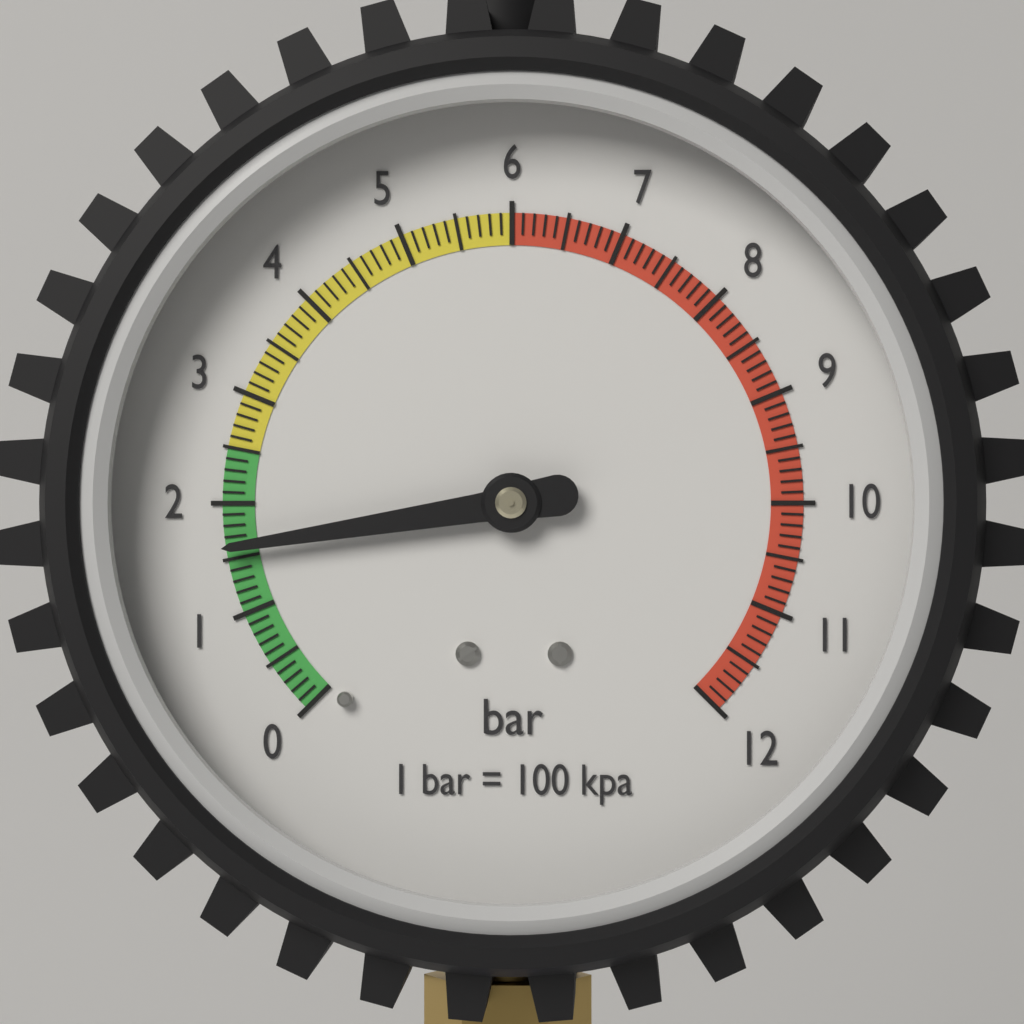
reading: 1.6 bar
